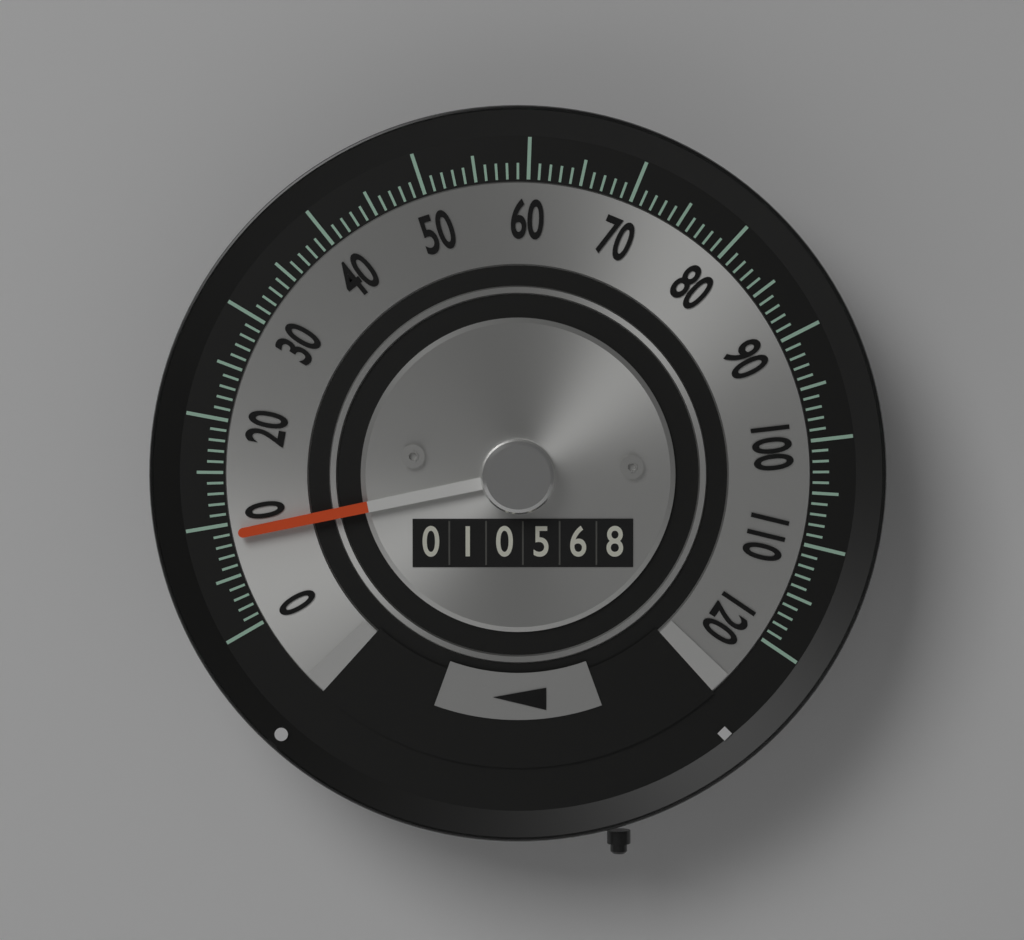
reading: 9 (no unit)
